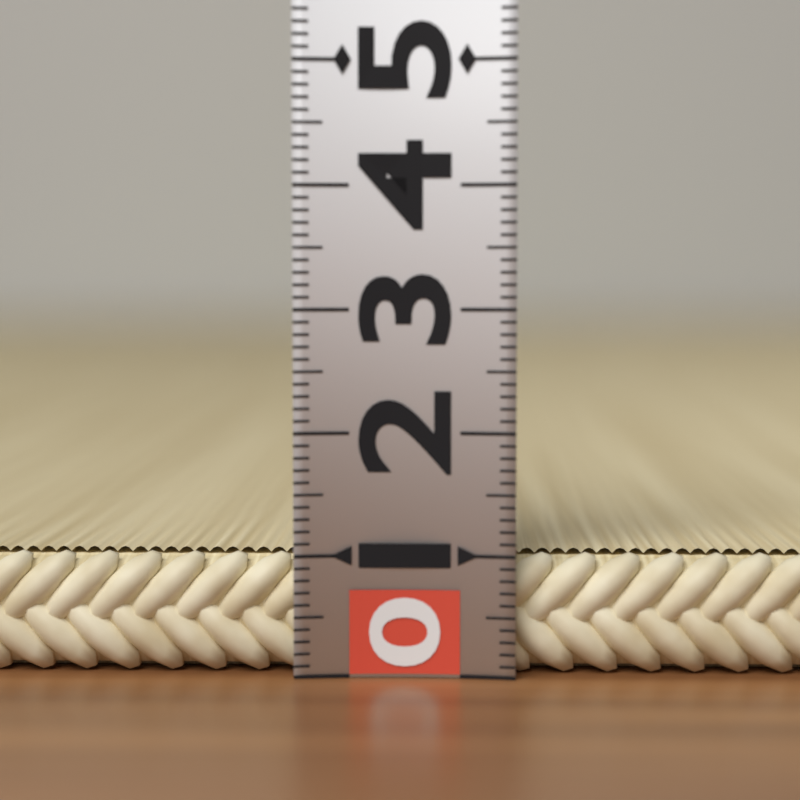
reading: 1.0 (no unit)
